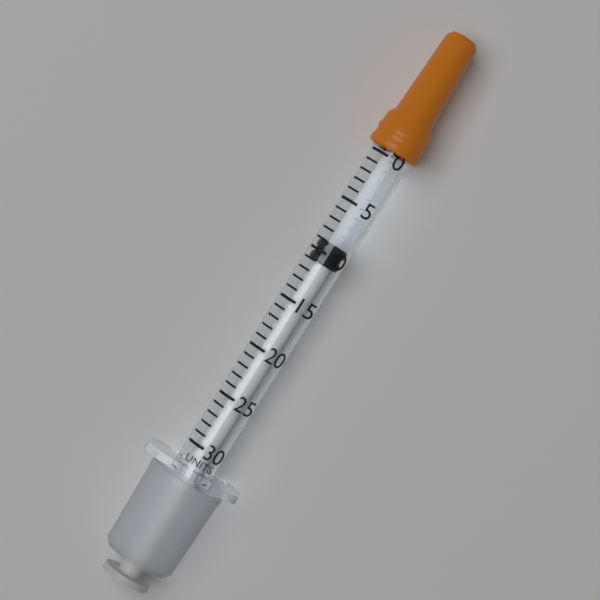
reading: 9 units
